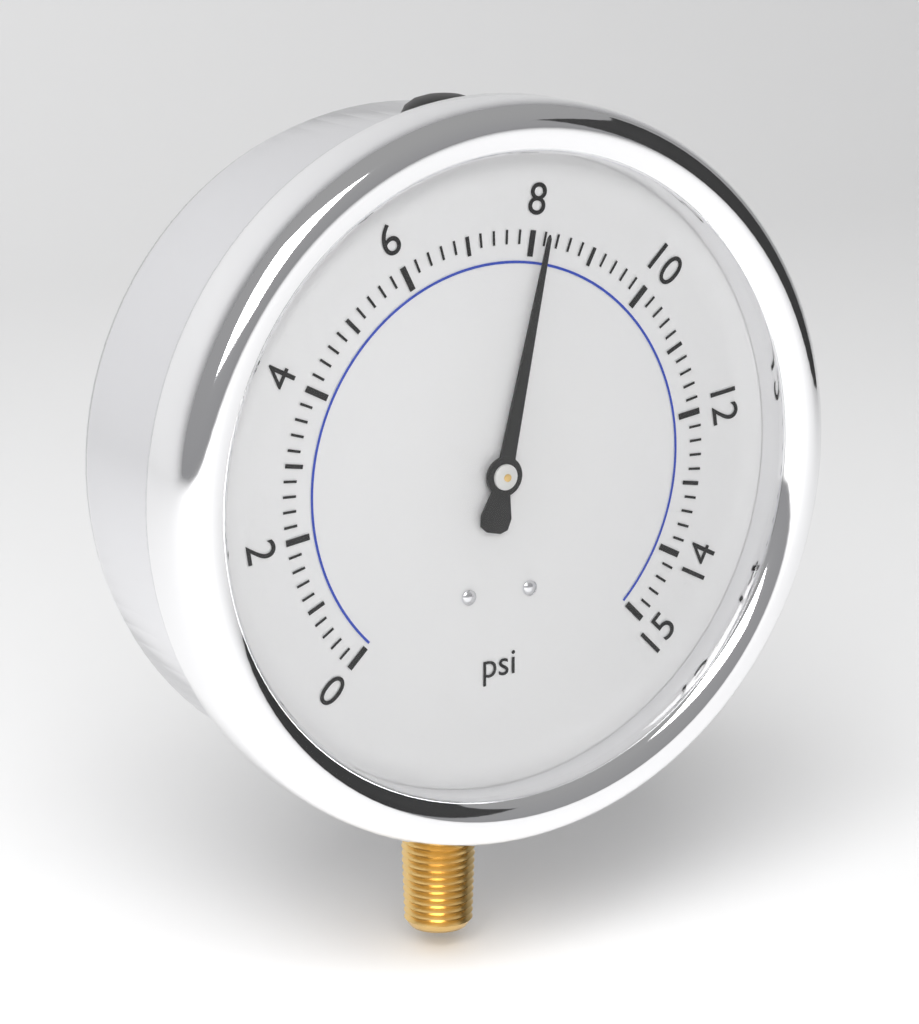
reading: 8.2 psi
